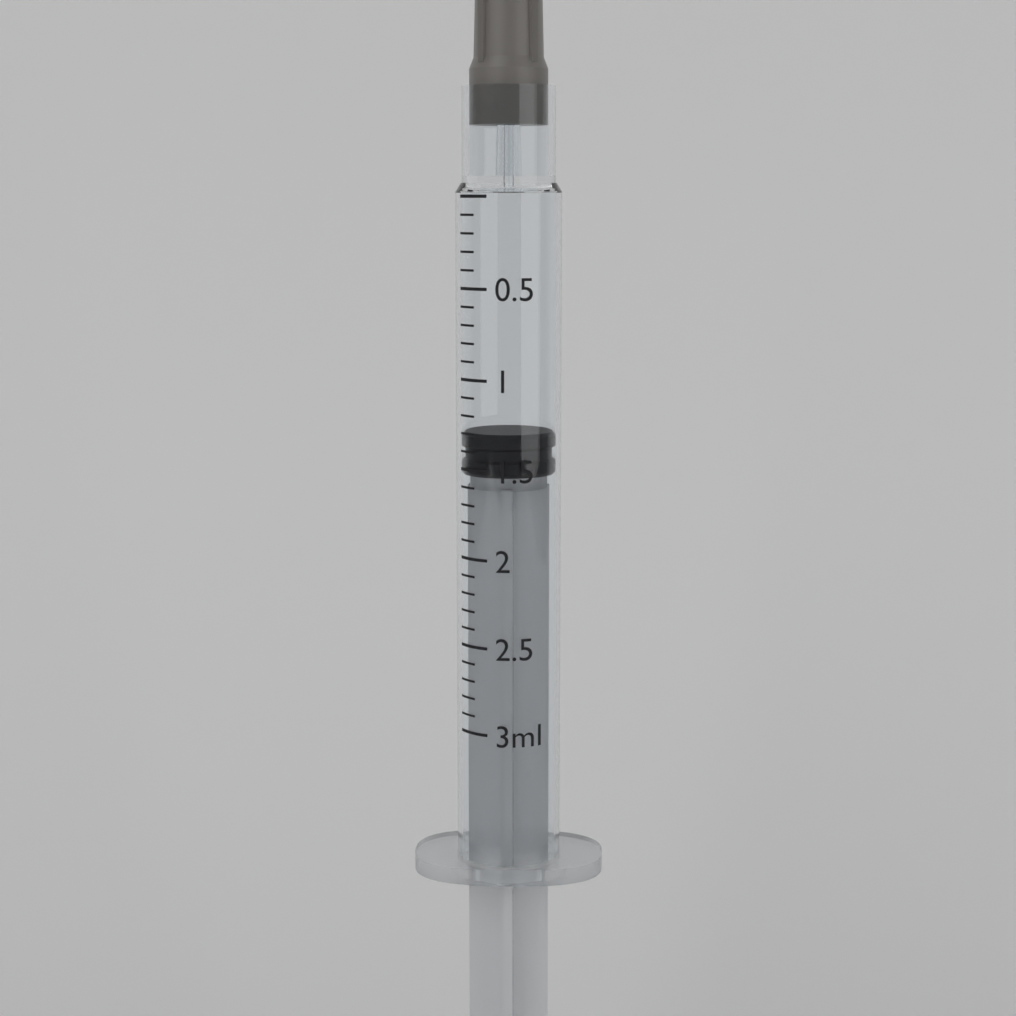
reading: 1.3 ml
